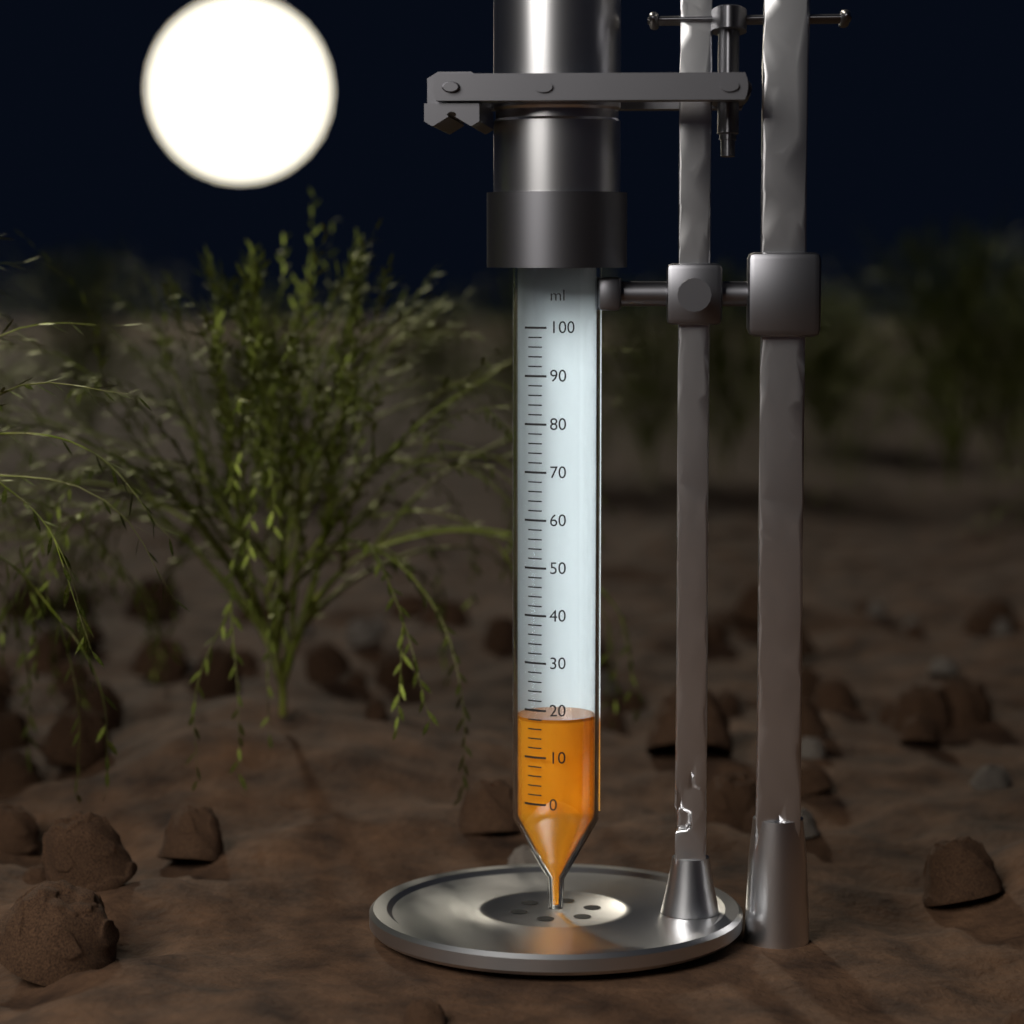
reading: 18 ml
